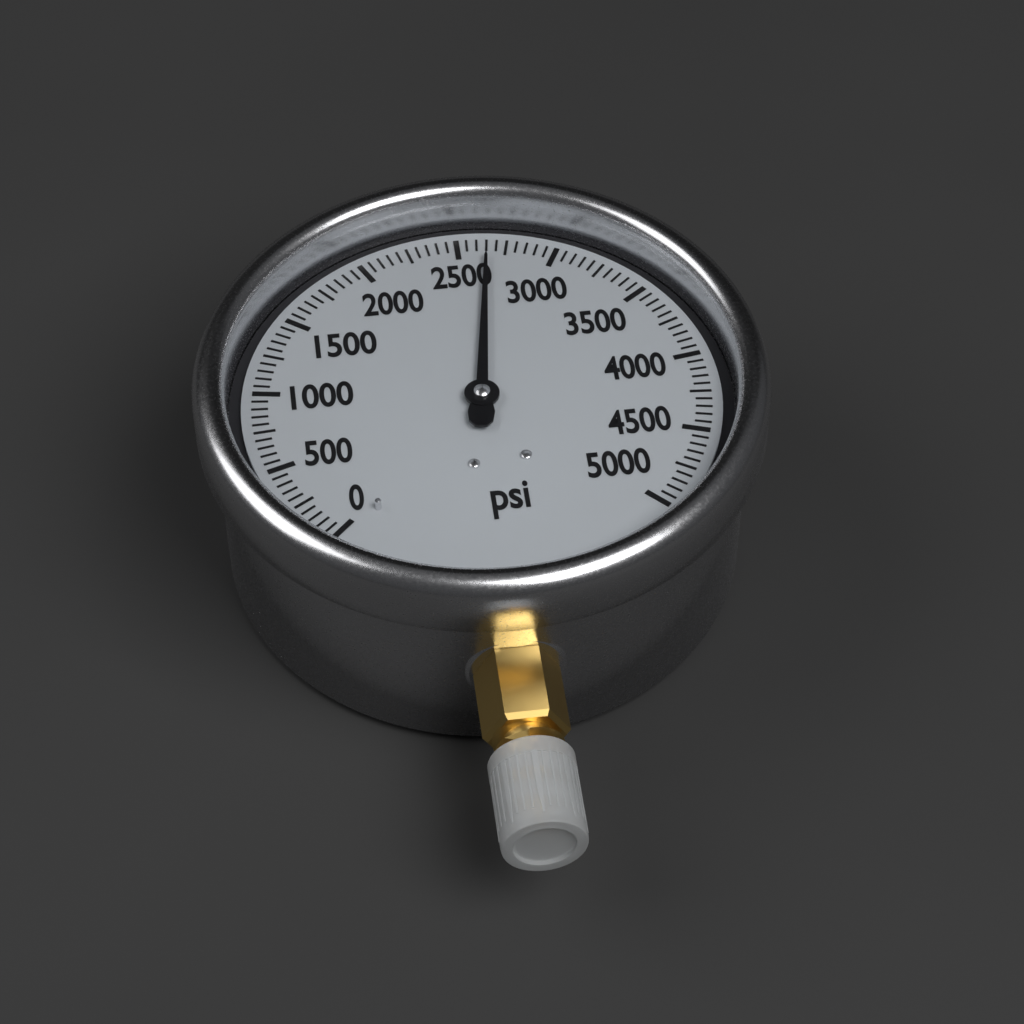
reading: 2650 psi
